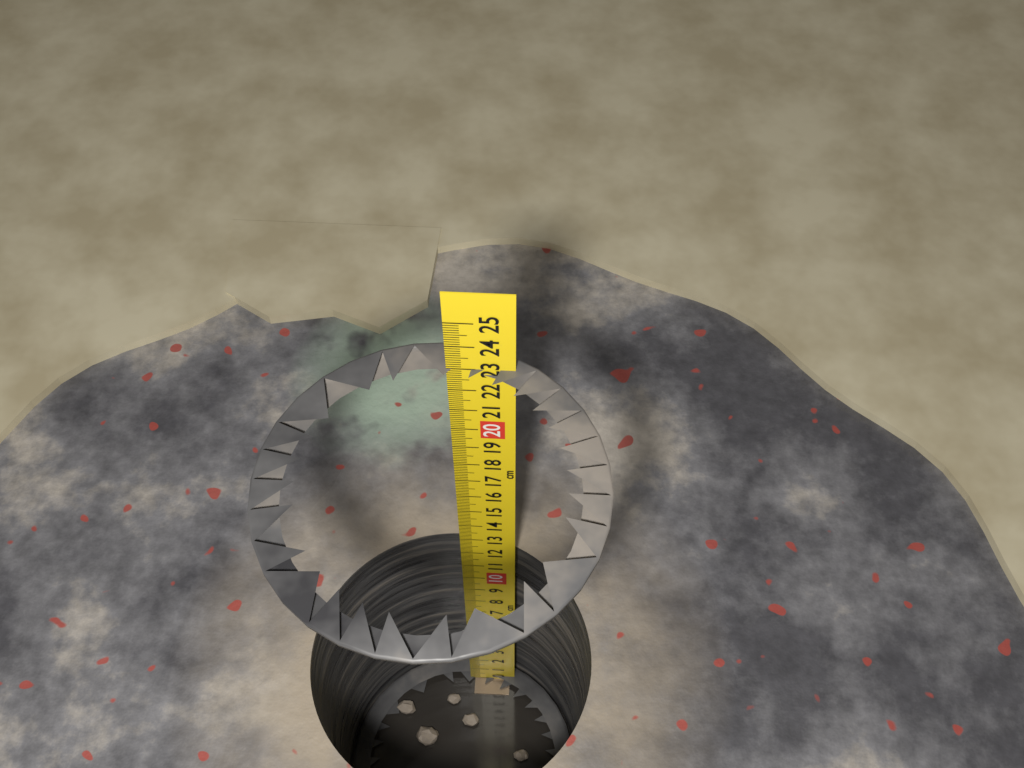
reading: 23.0 cm
